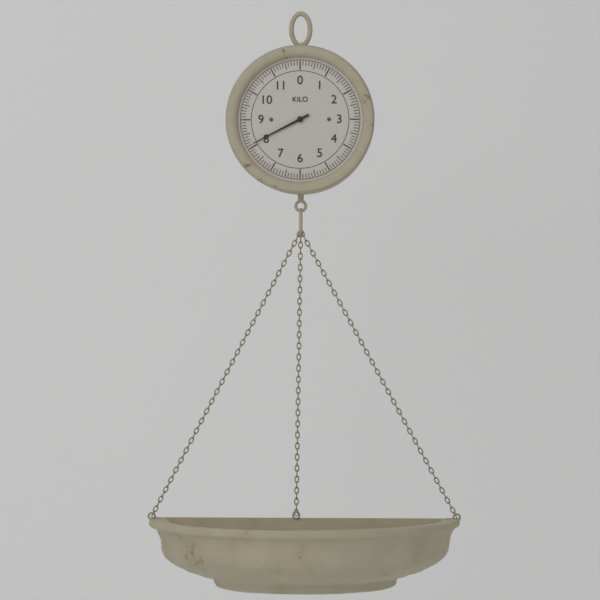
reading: 8.1 kg
